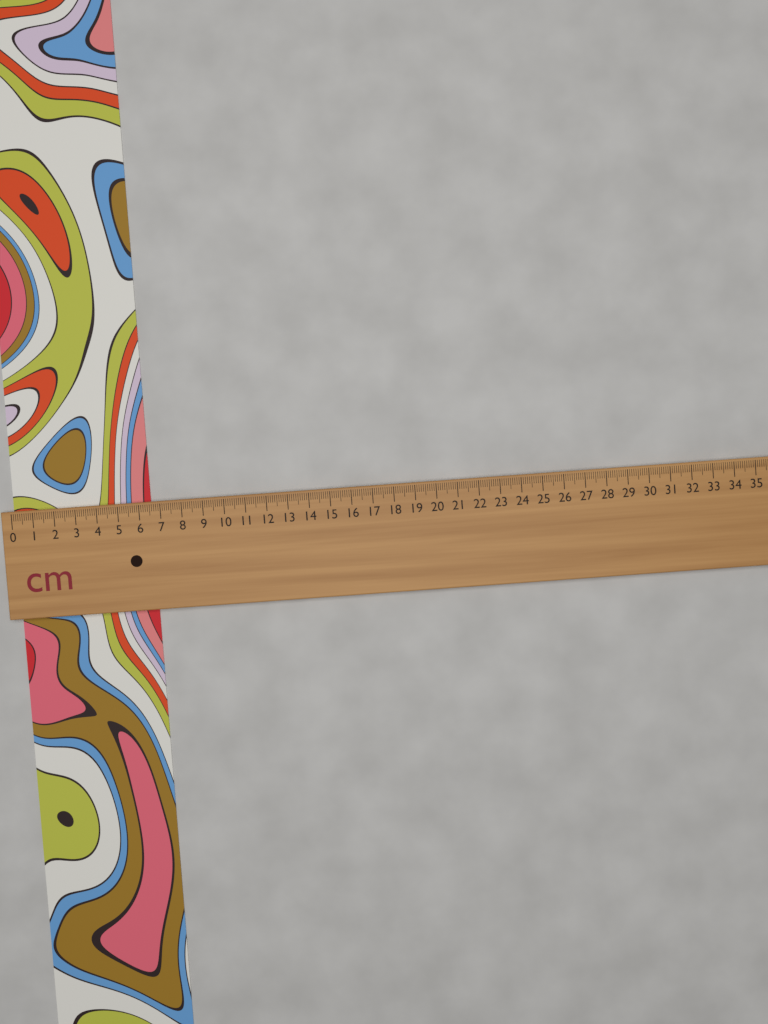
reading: 6.5 cm
